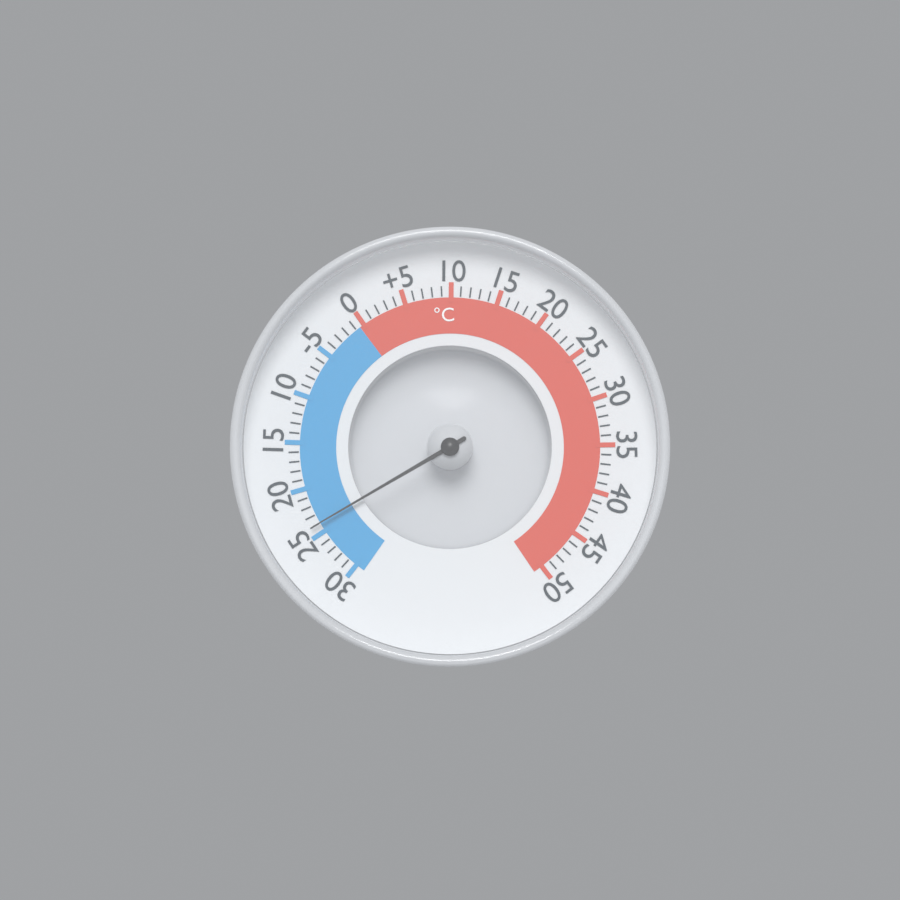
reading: -24 °C
